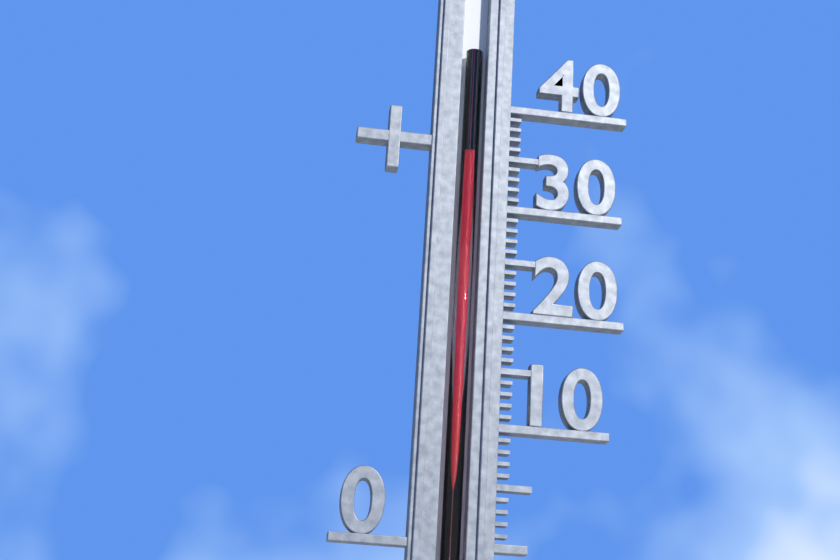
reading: 35 (no unit)
